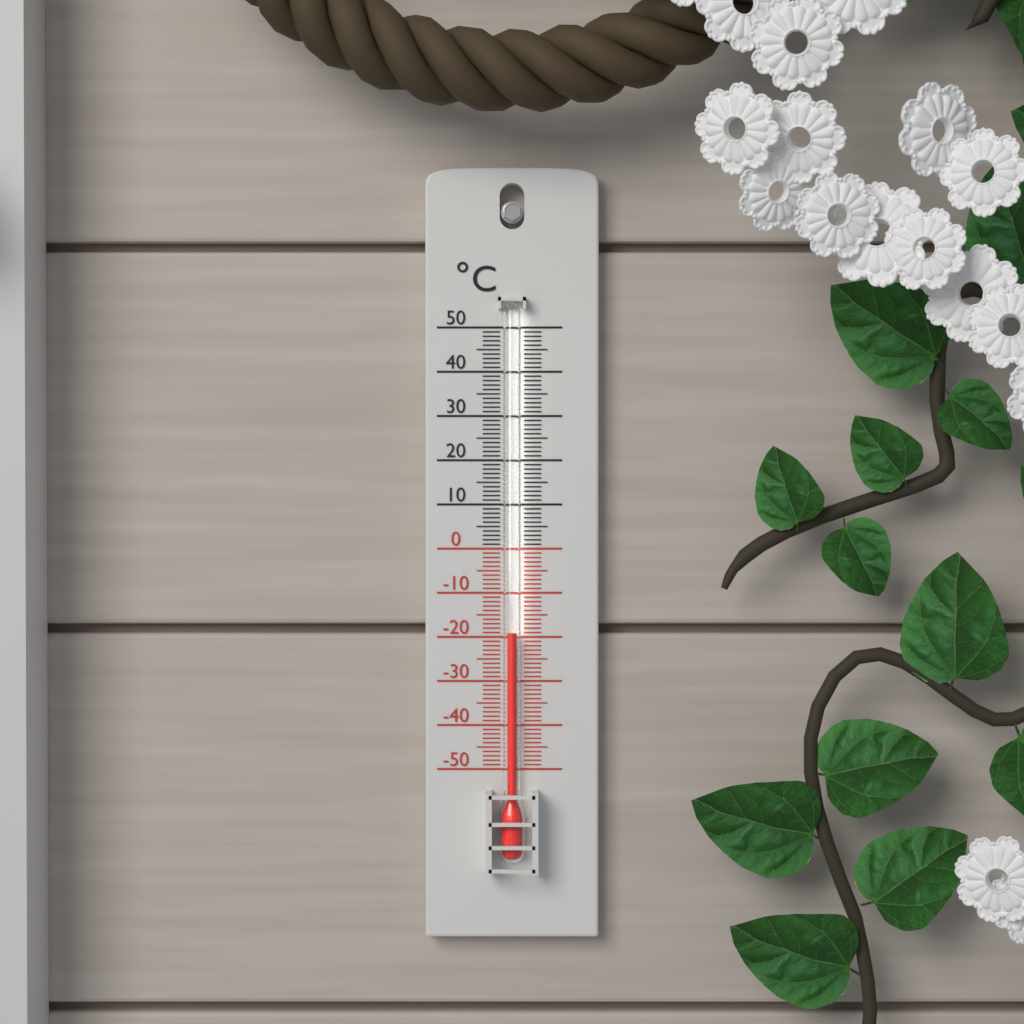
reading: -19 °C
